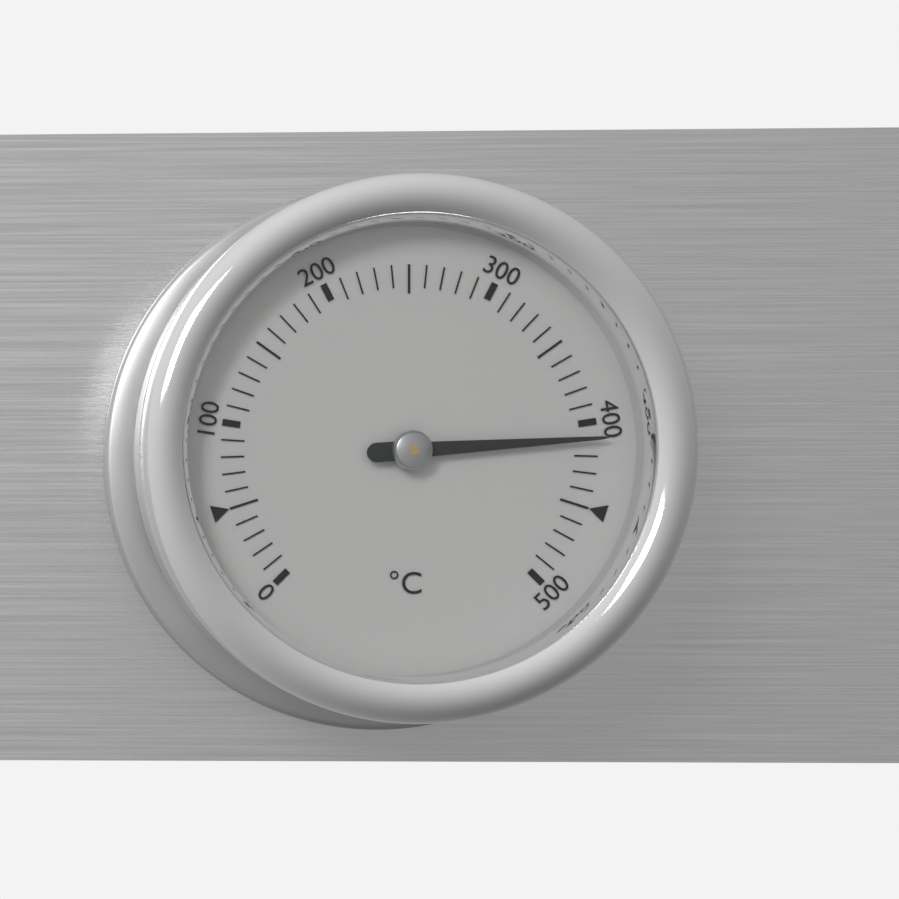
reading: 410 °C
